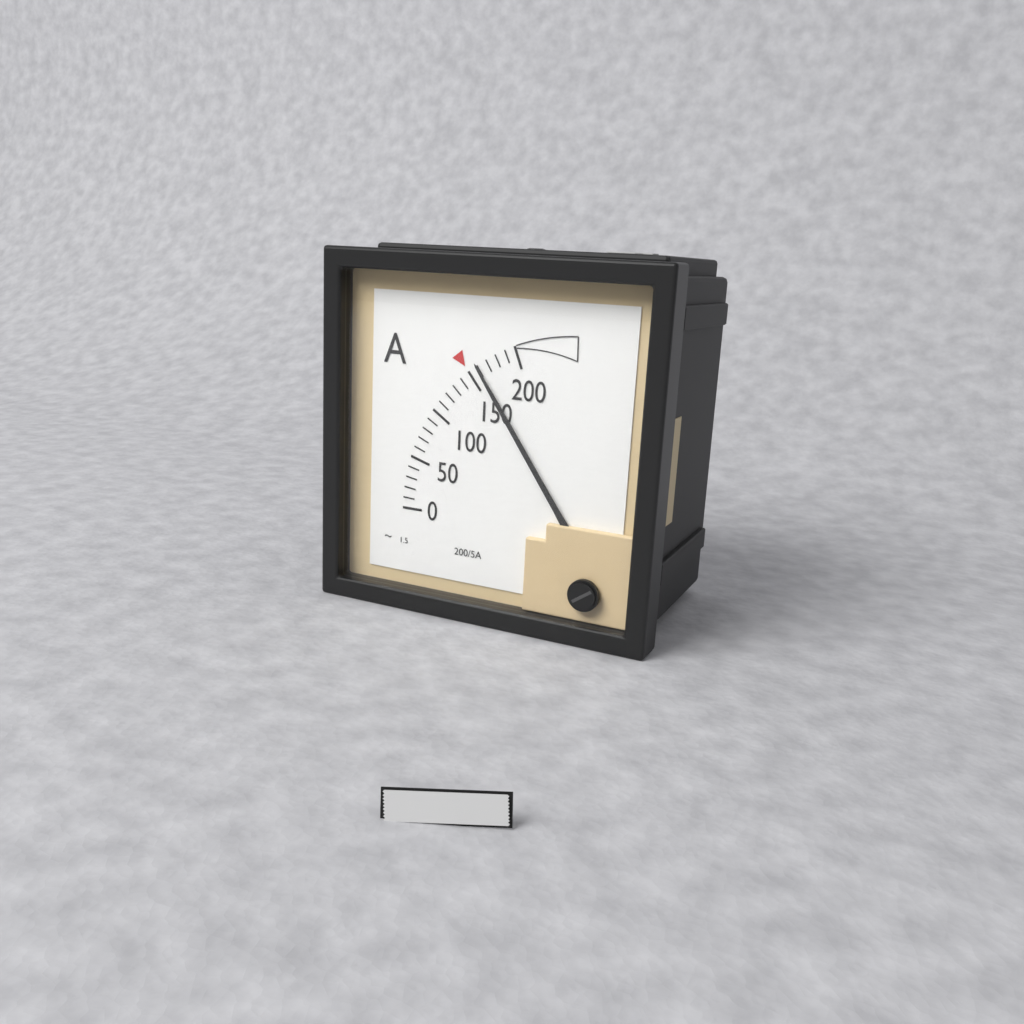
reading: 160 A
